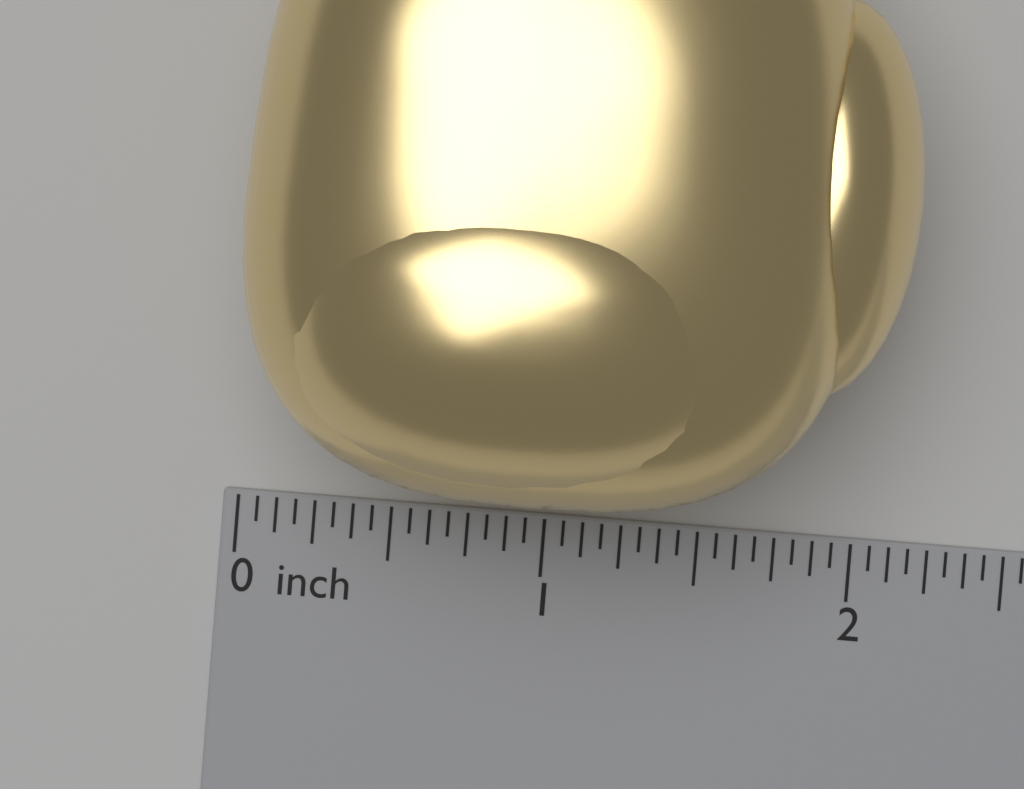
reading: 2.0625 inch
